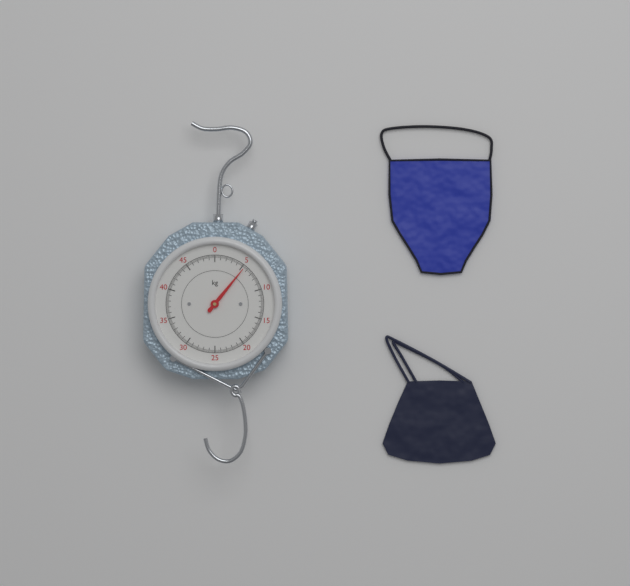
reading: 5.4 kg
